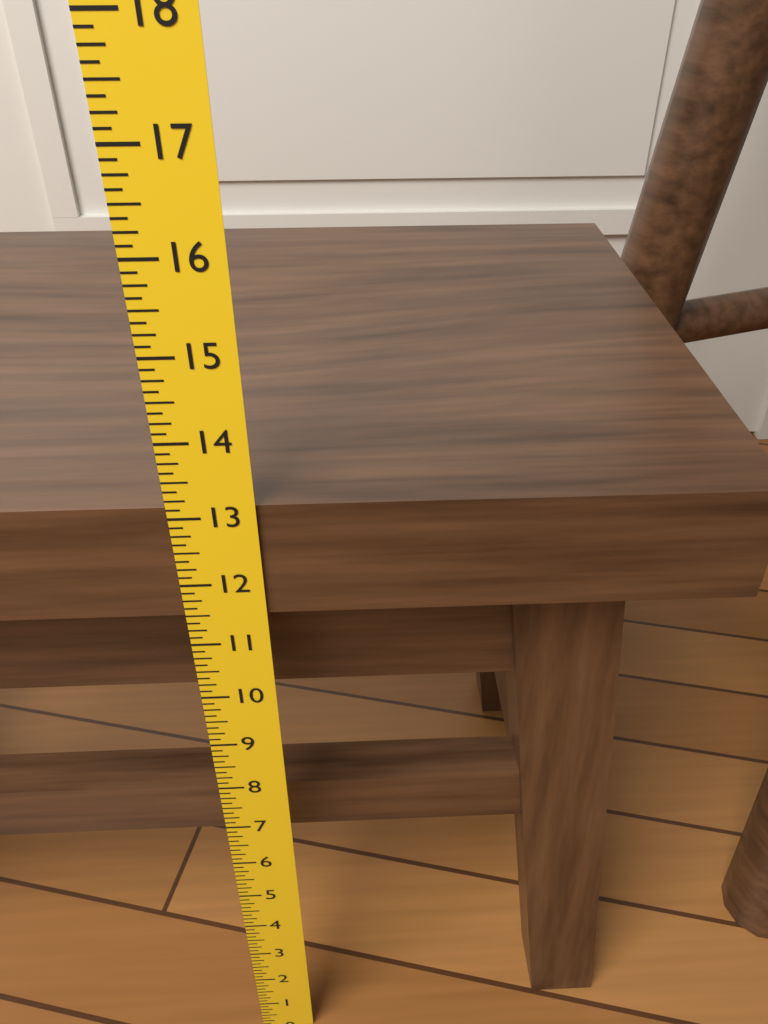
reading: 13.125 in
